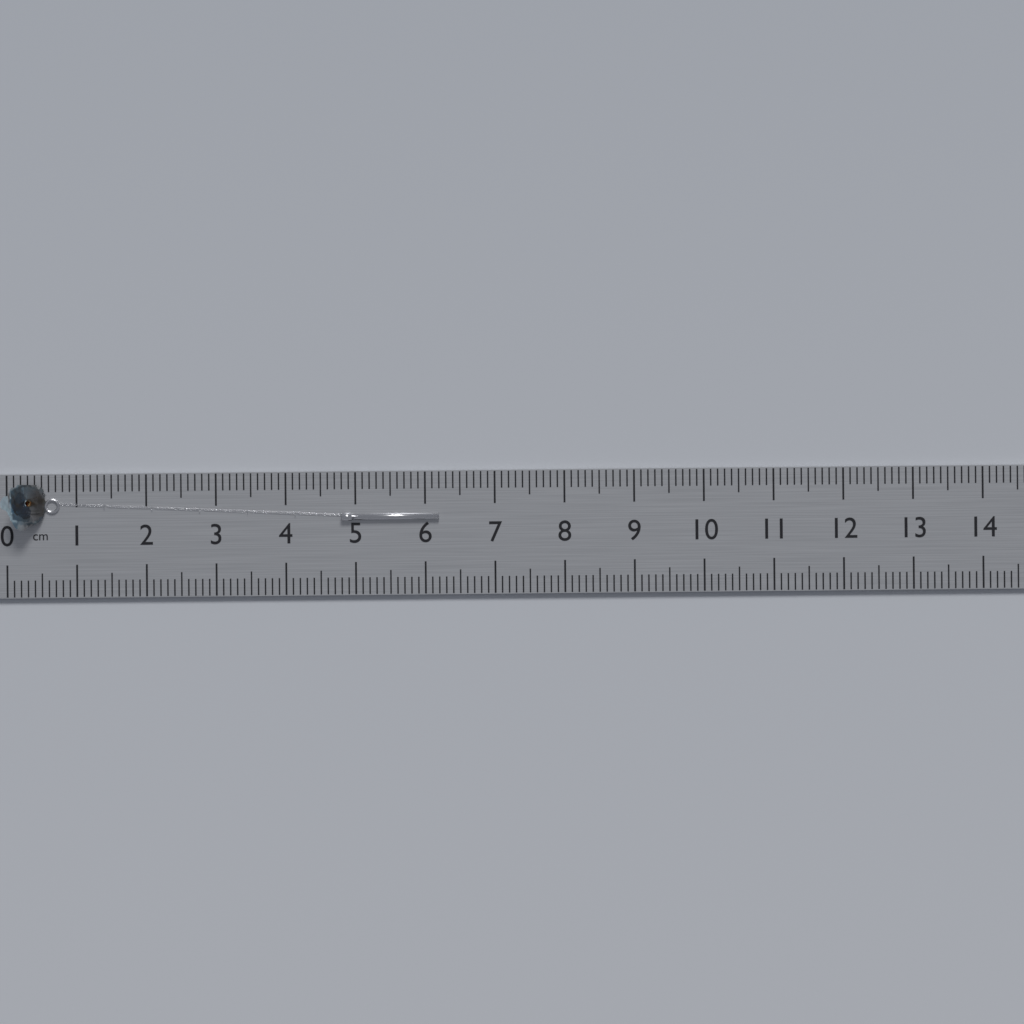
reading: 6.2 cm
